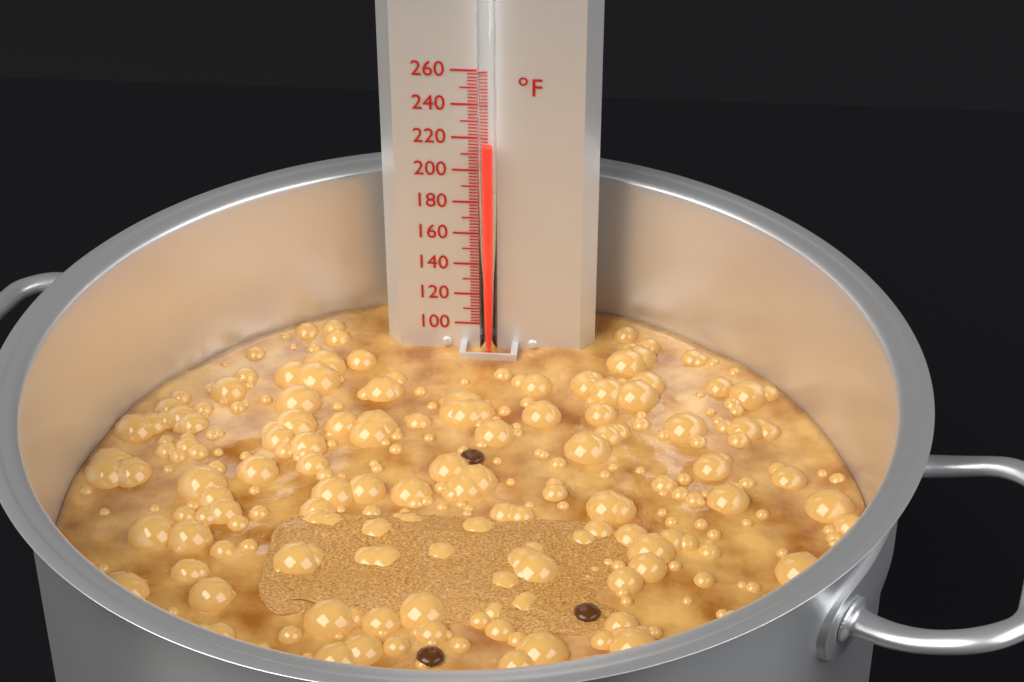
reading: 218 °F
